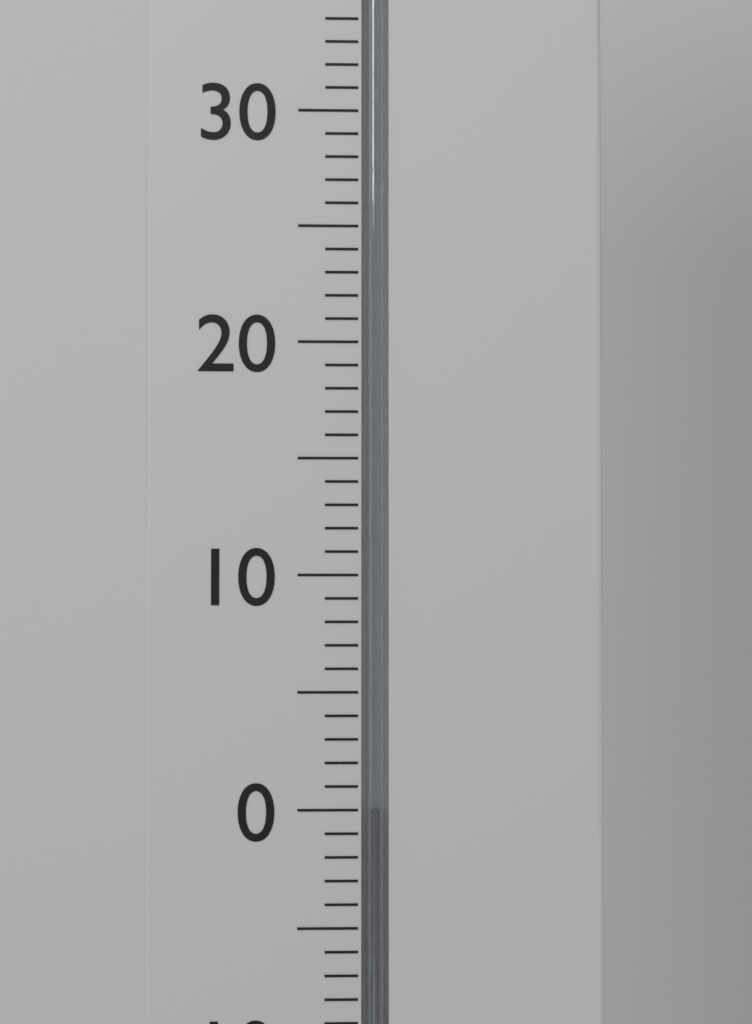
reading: 0 °C
